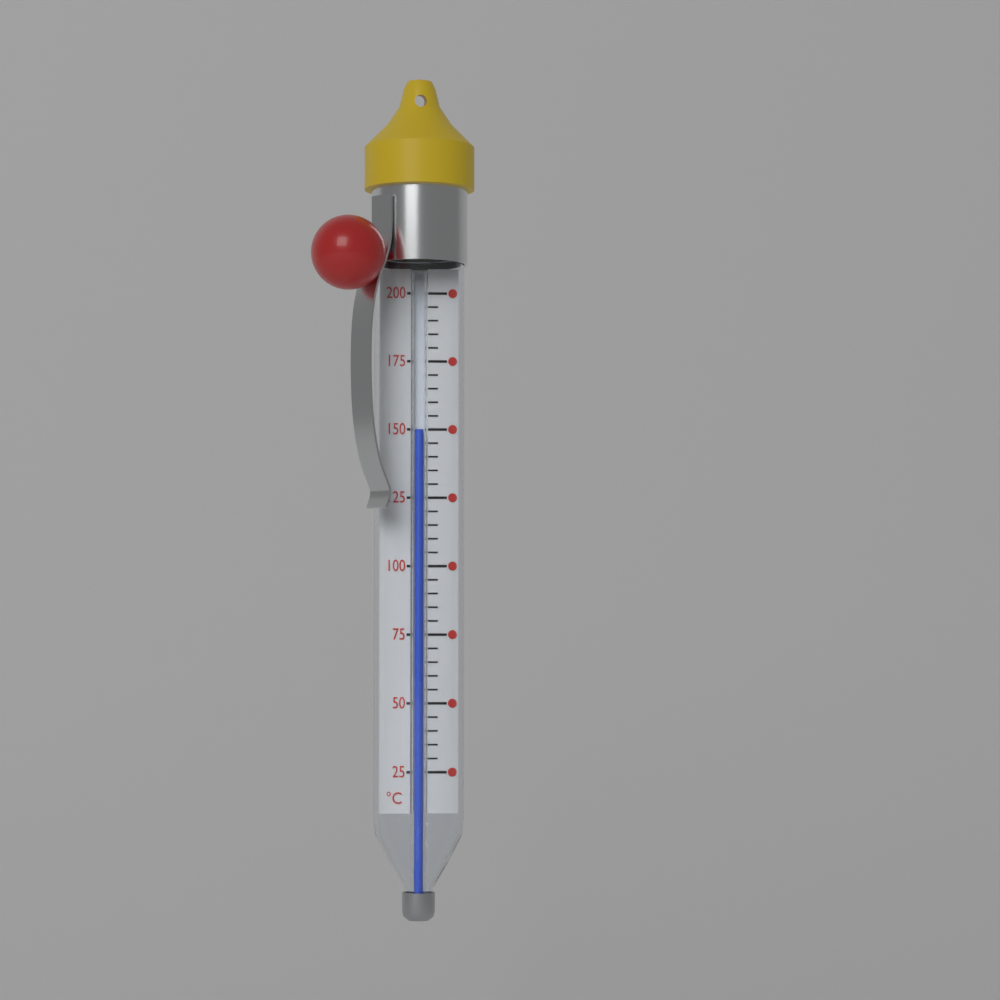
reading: 150 °C
